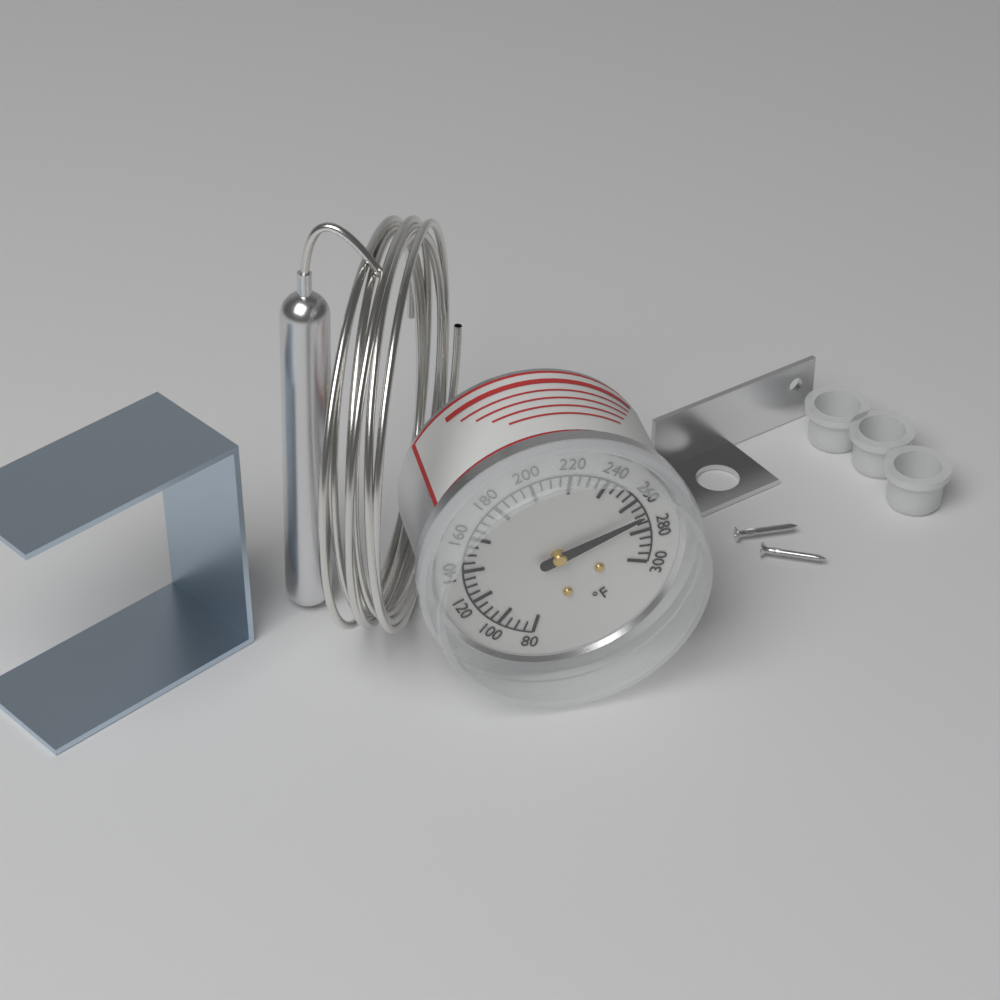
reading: 270 °F
